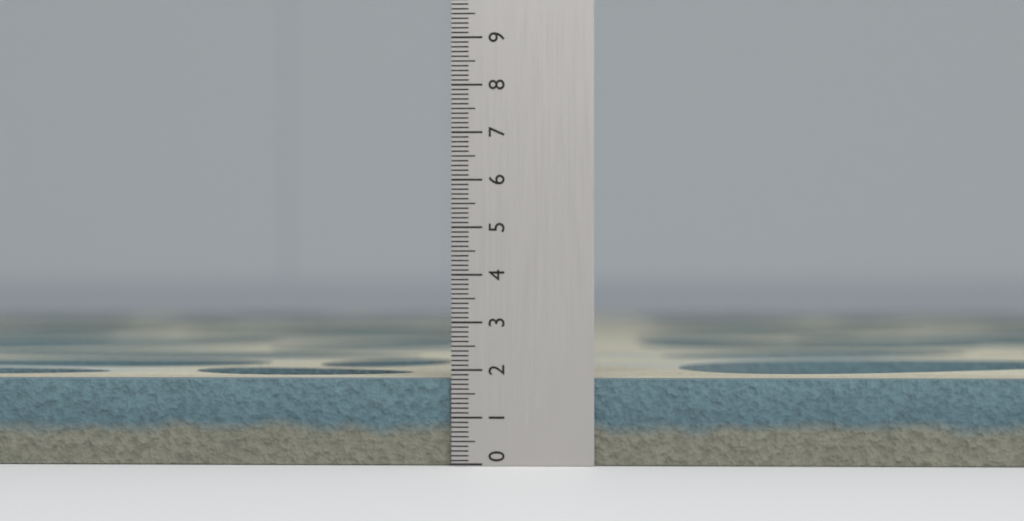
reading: 1.8 (no unit)
